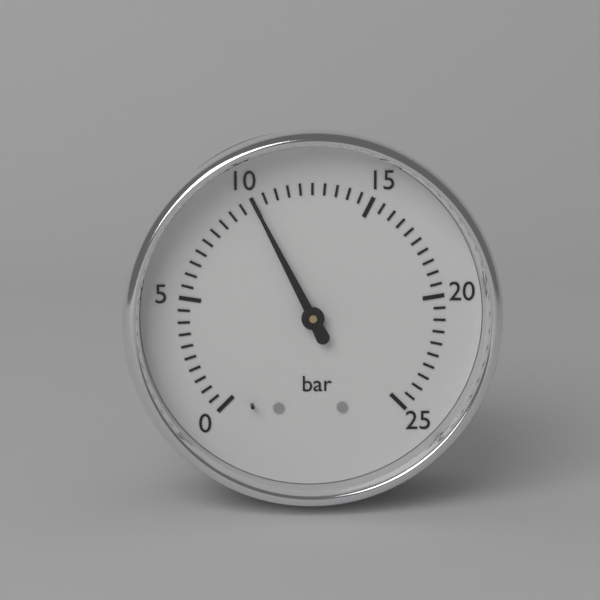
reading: 10.0 bar
